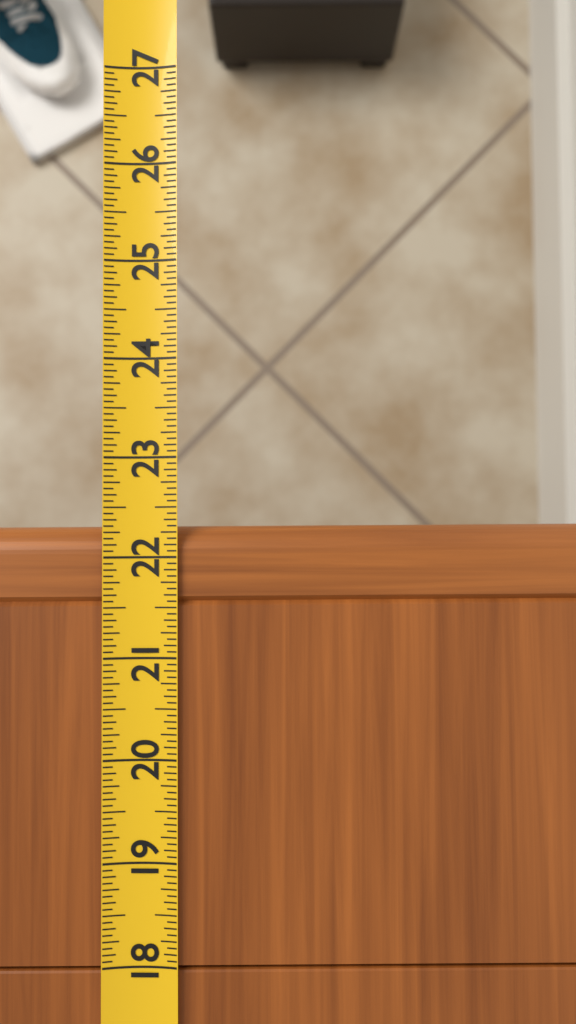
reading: 22.3125 (no unit)
